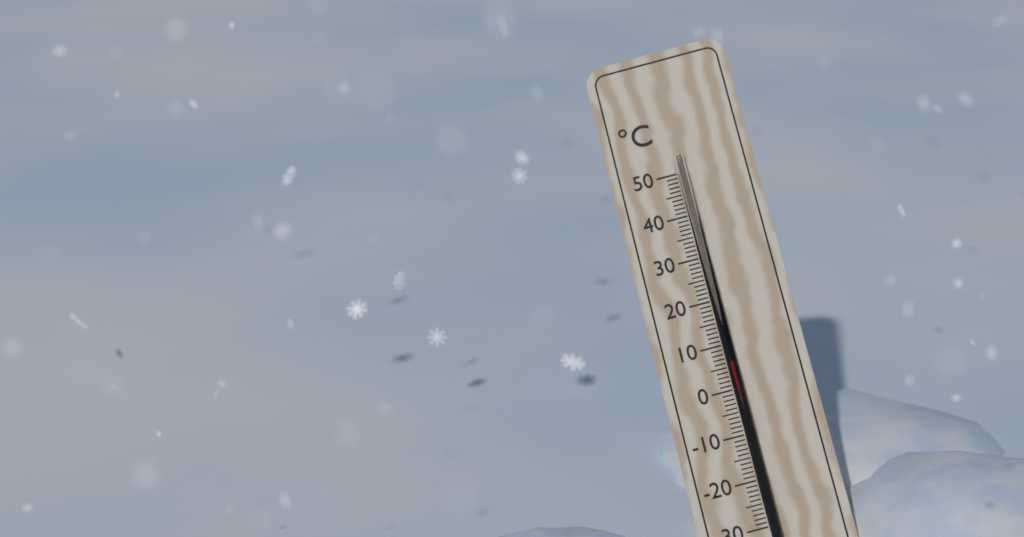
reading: 6 °C
